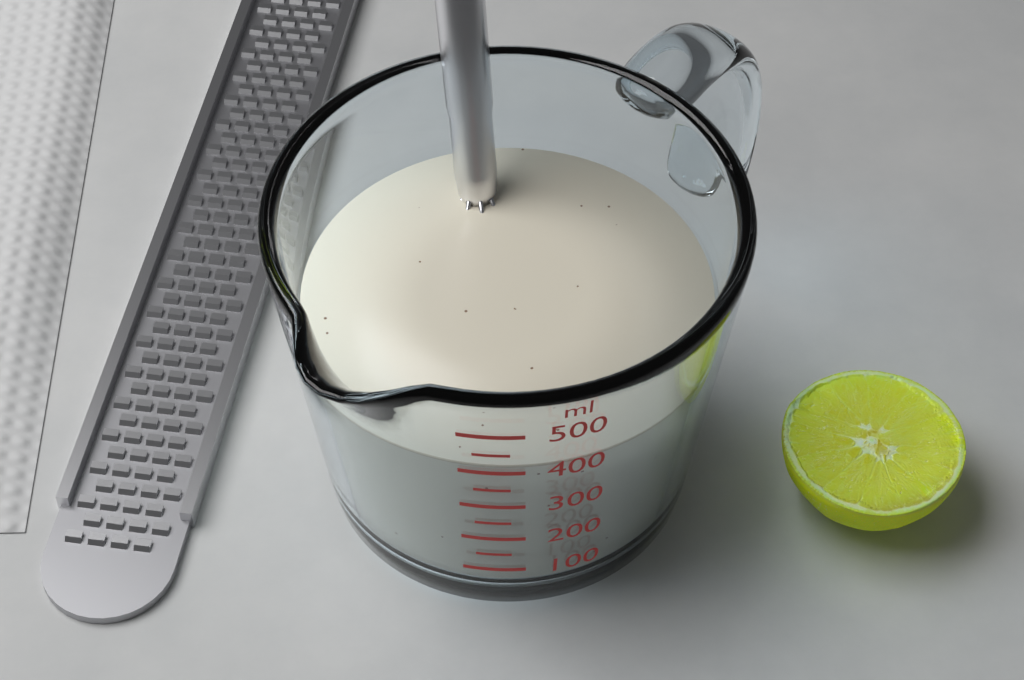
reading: 400 ml
